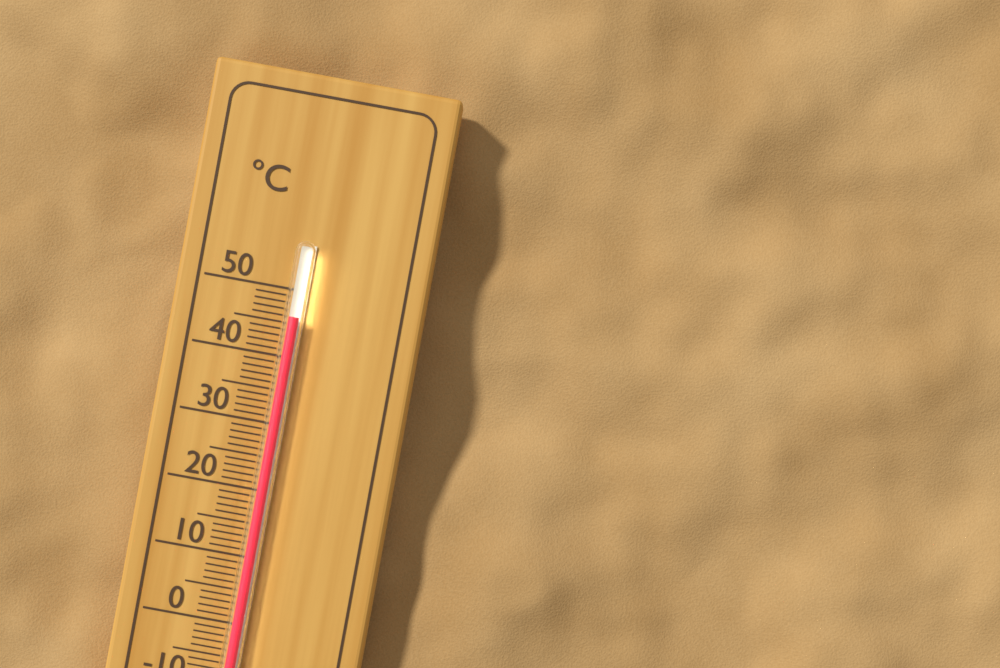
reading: 46 °C
